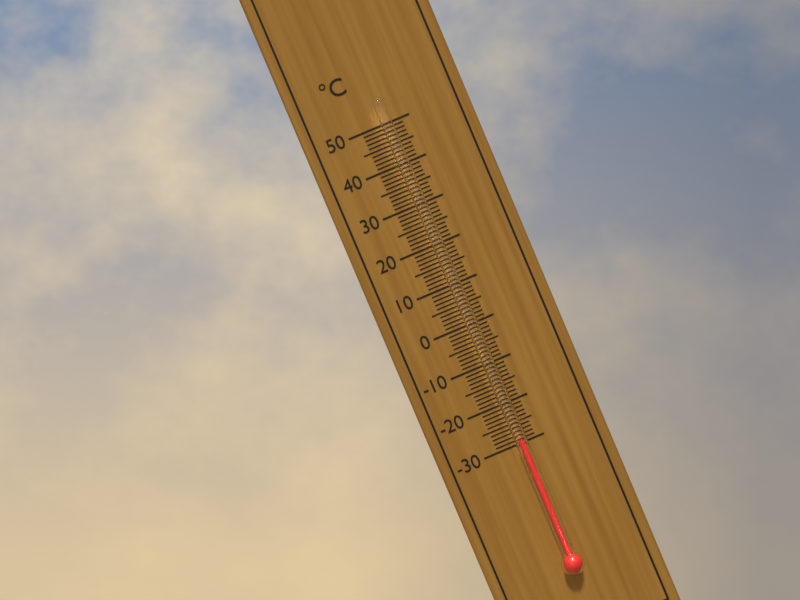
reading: -29 °C
